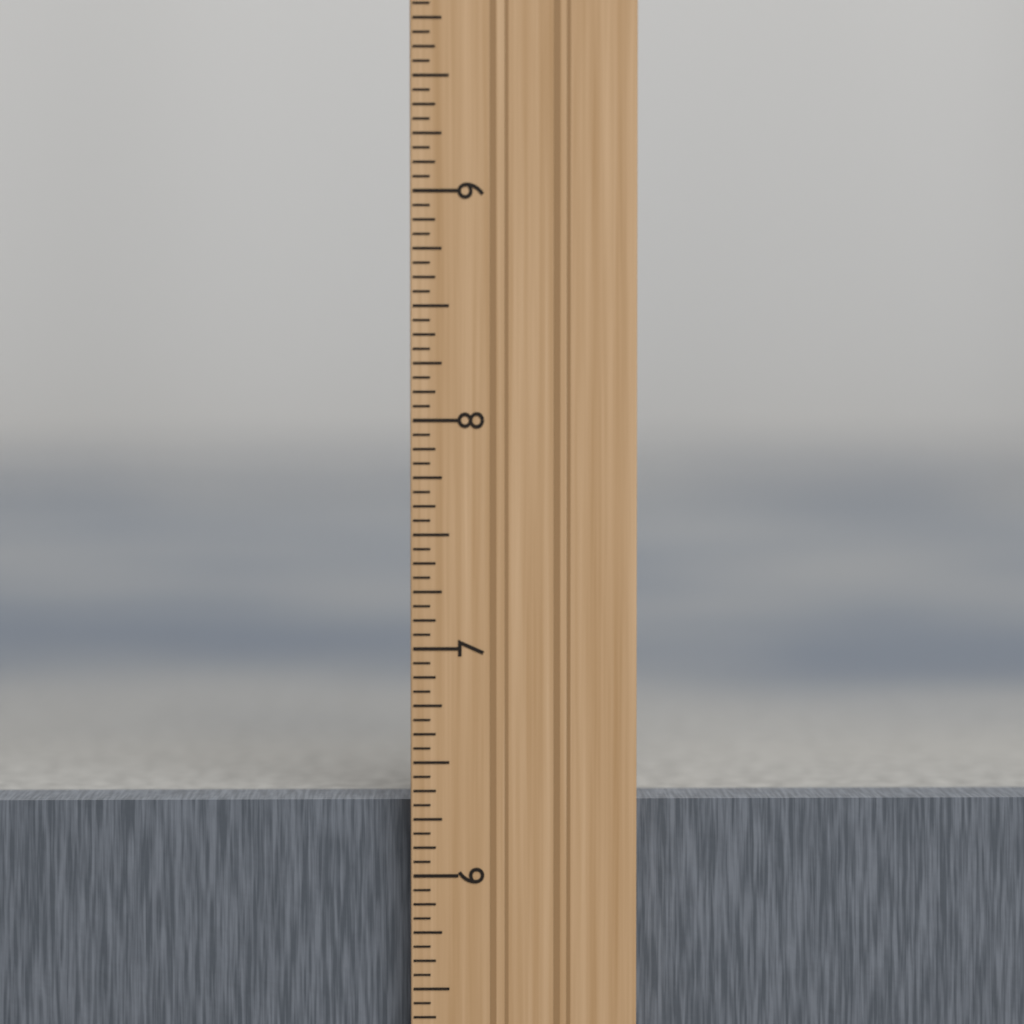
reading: 6.3125 in
